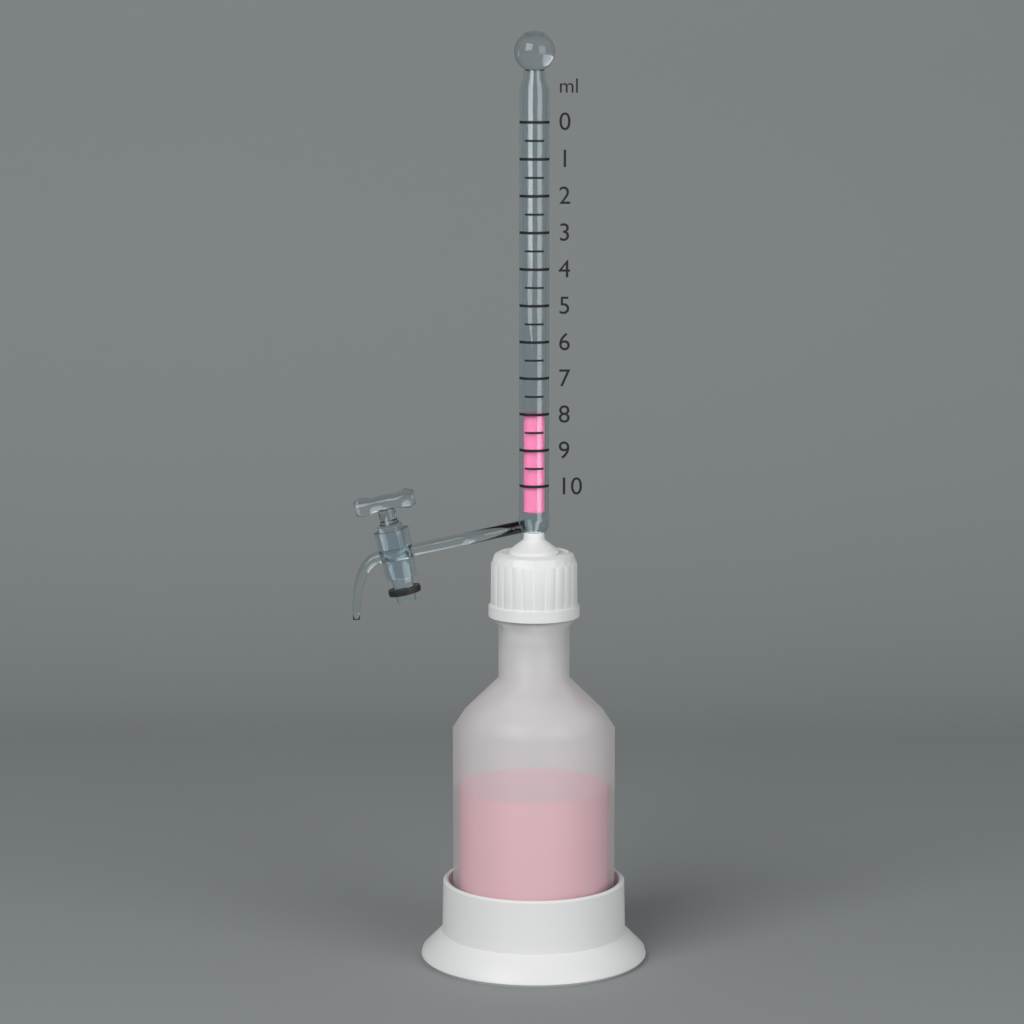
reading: 8.0 ml
